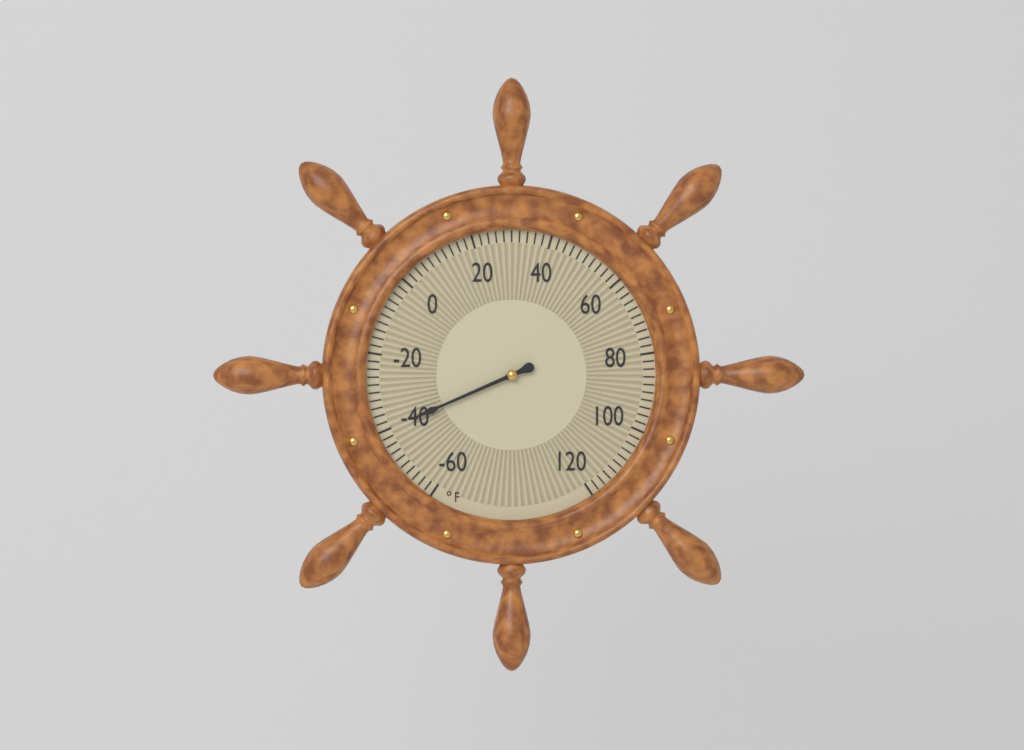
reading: -40 °F
